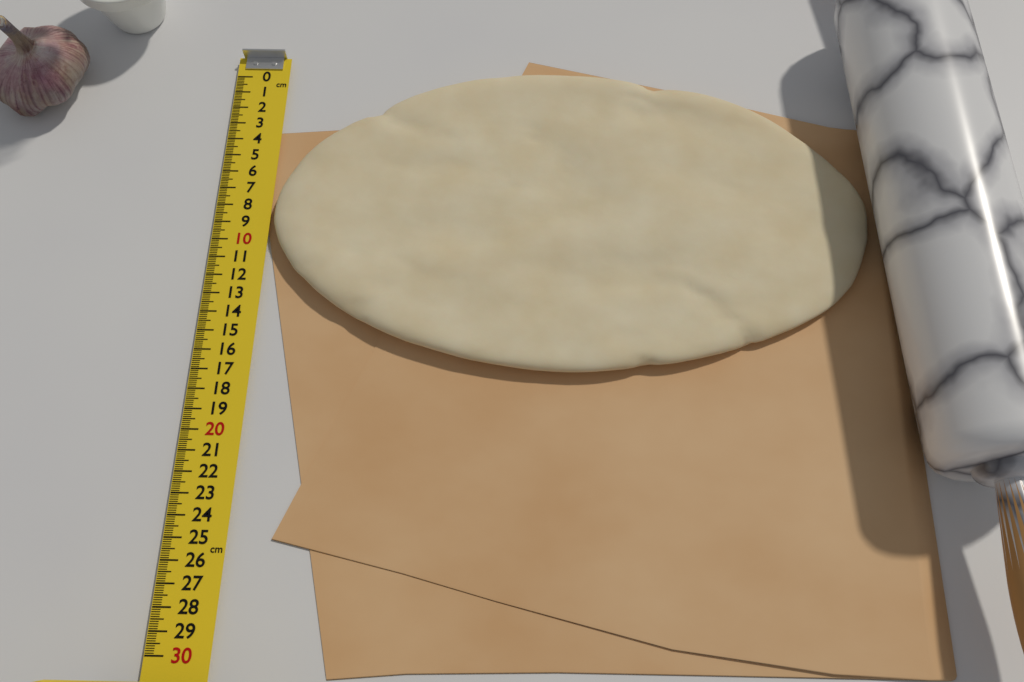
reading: 17.0 cm
